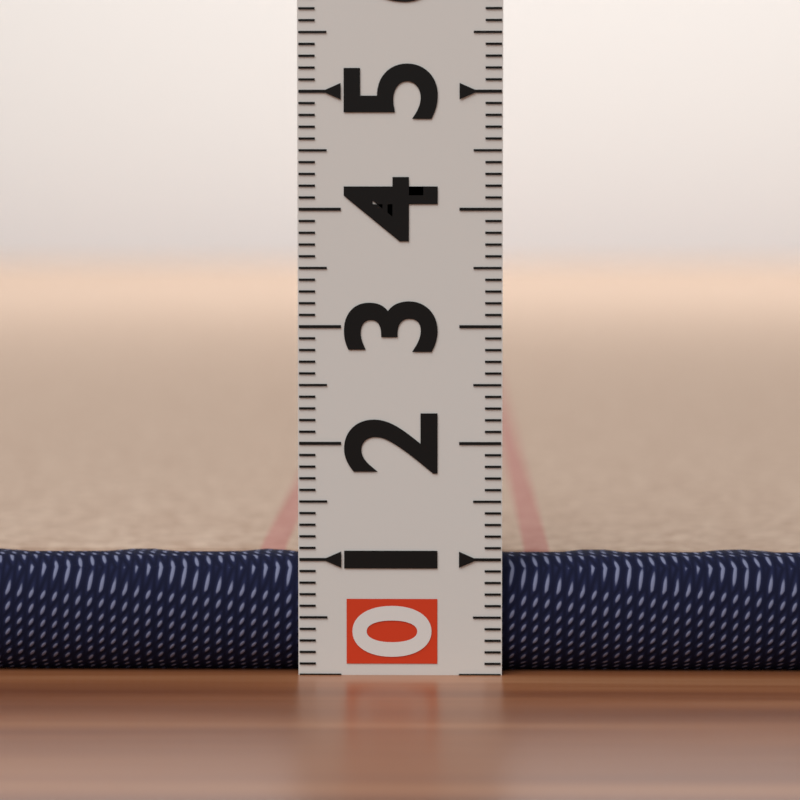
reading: 1.0 (no unit)
